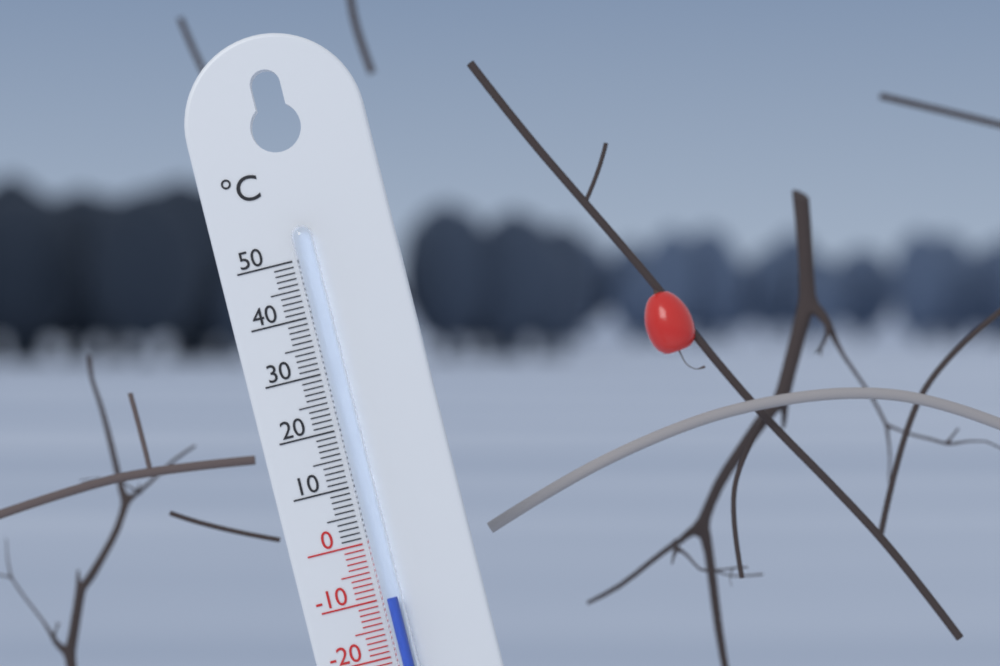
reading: -10 °C
